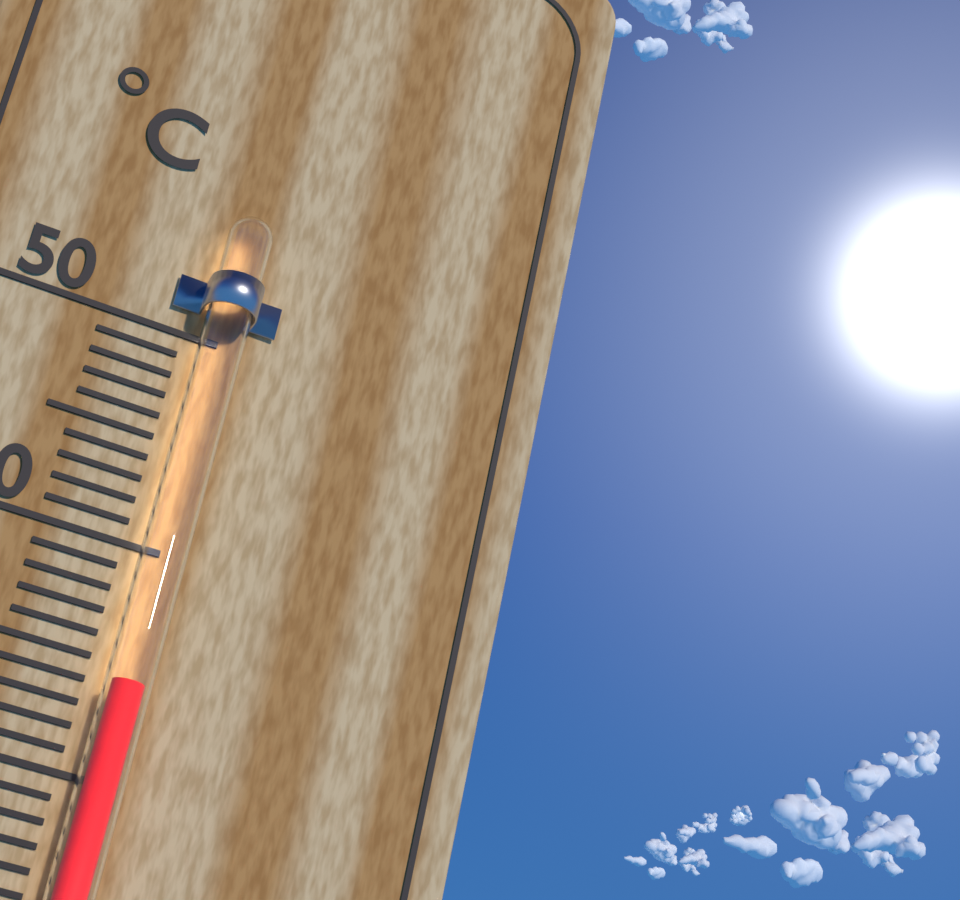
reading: 34 °C
